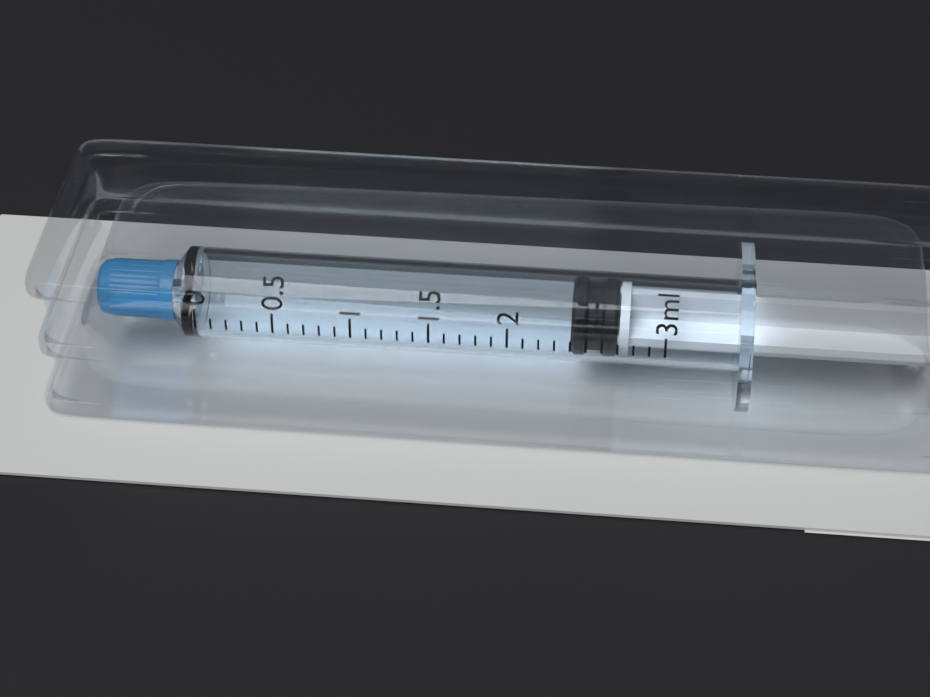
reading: 2.4 ml
